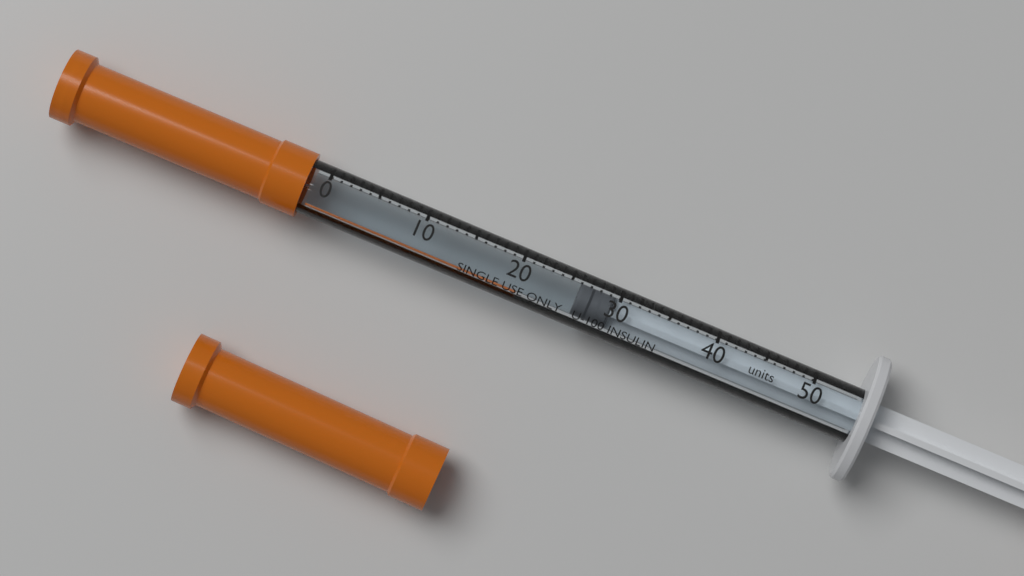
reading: 26 units
